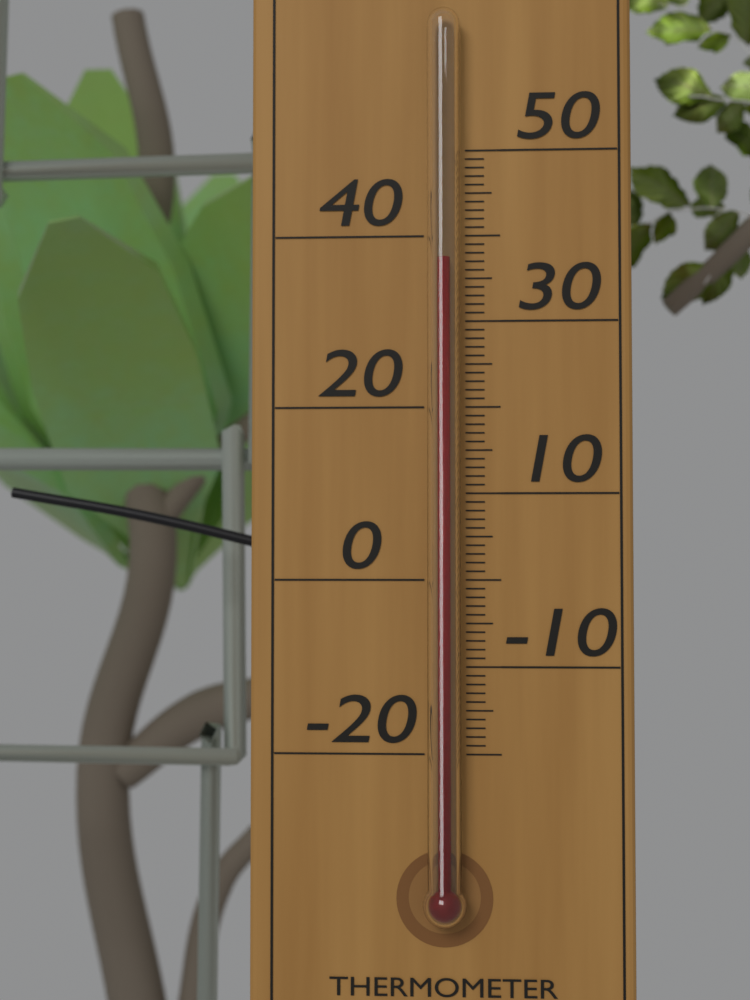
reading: 37 °C
